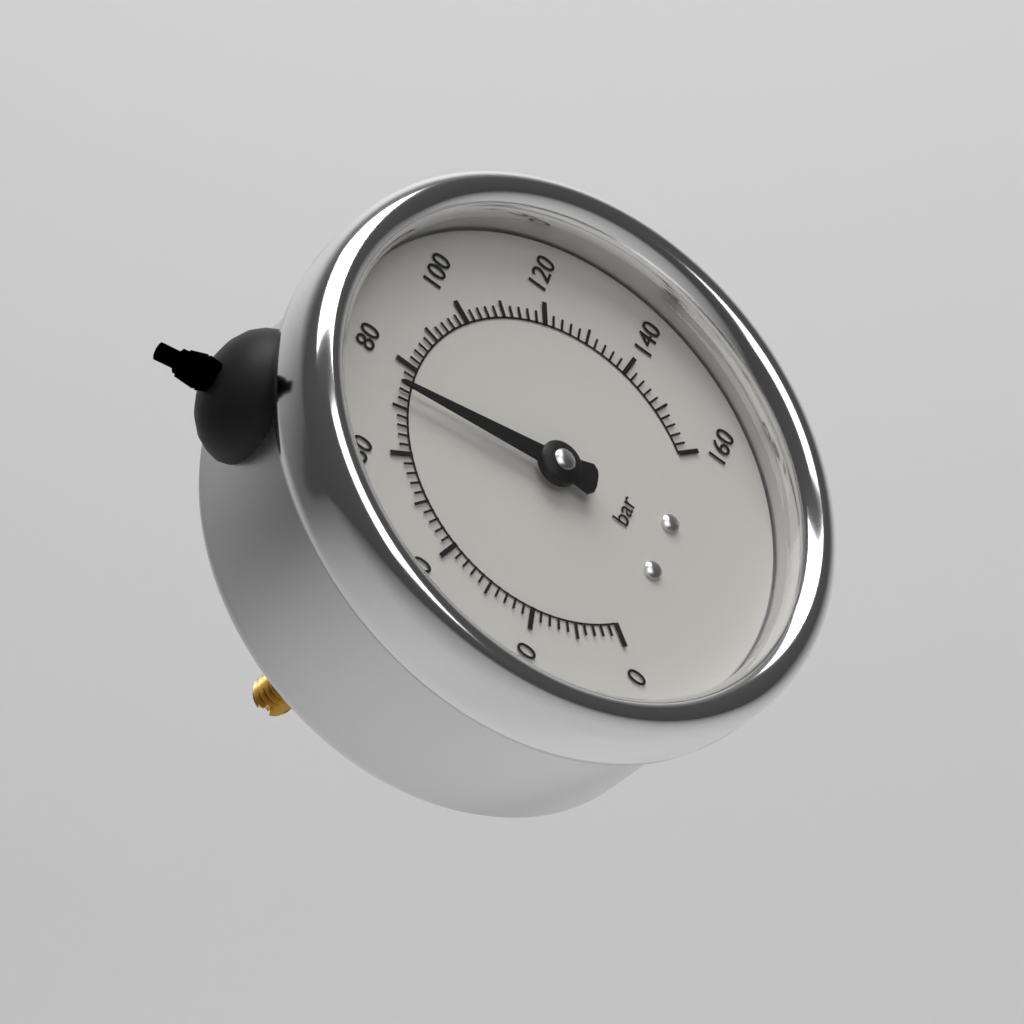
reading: 74 bar
